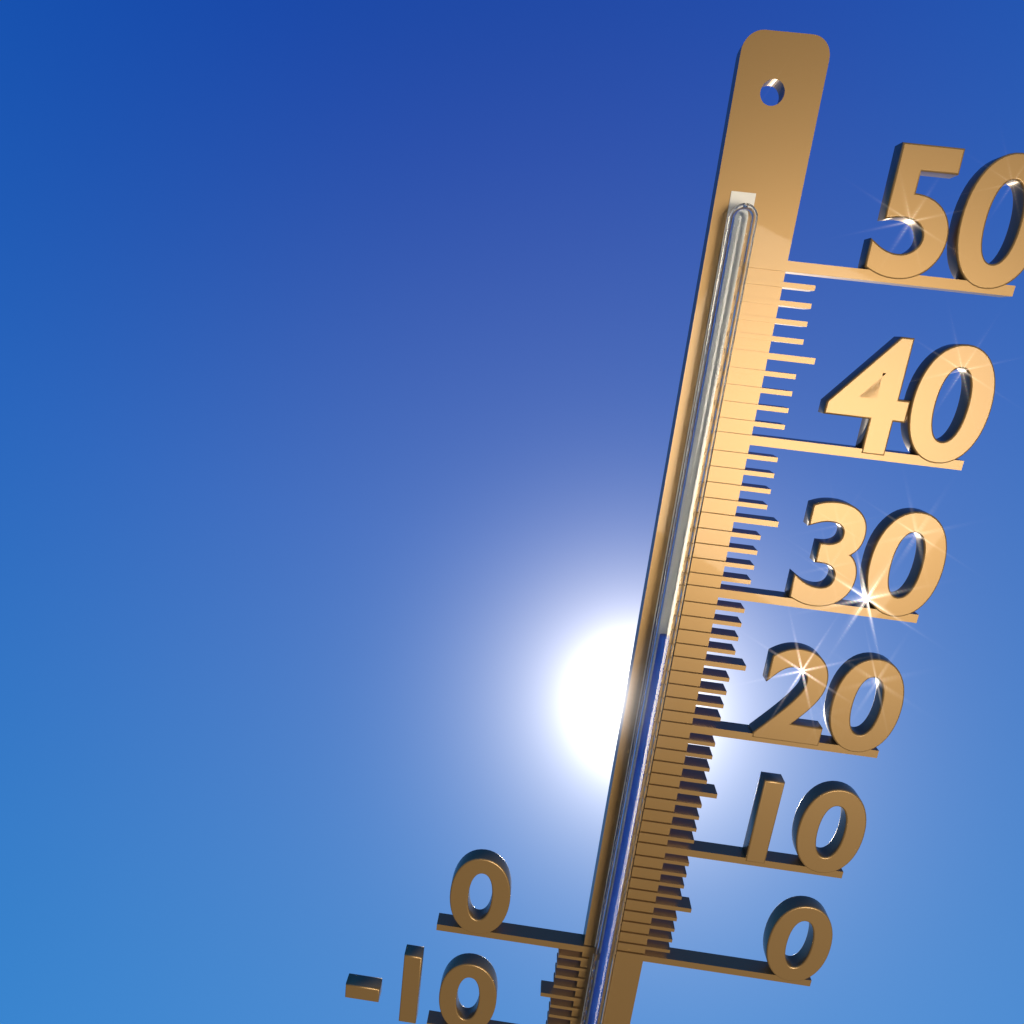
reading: 27 °C
